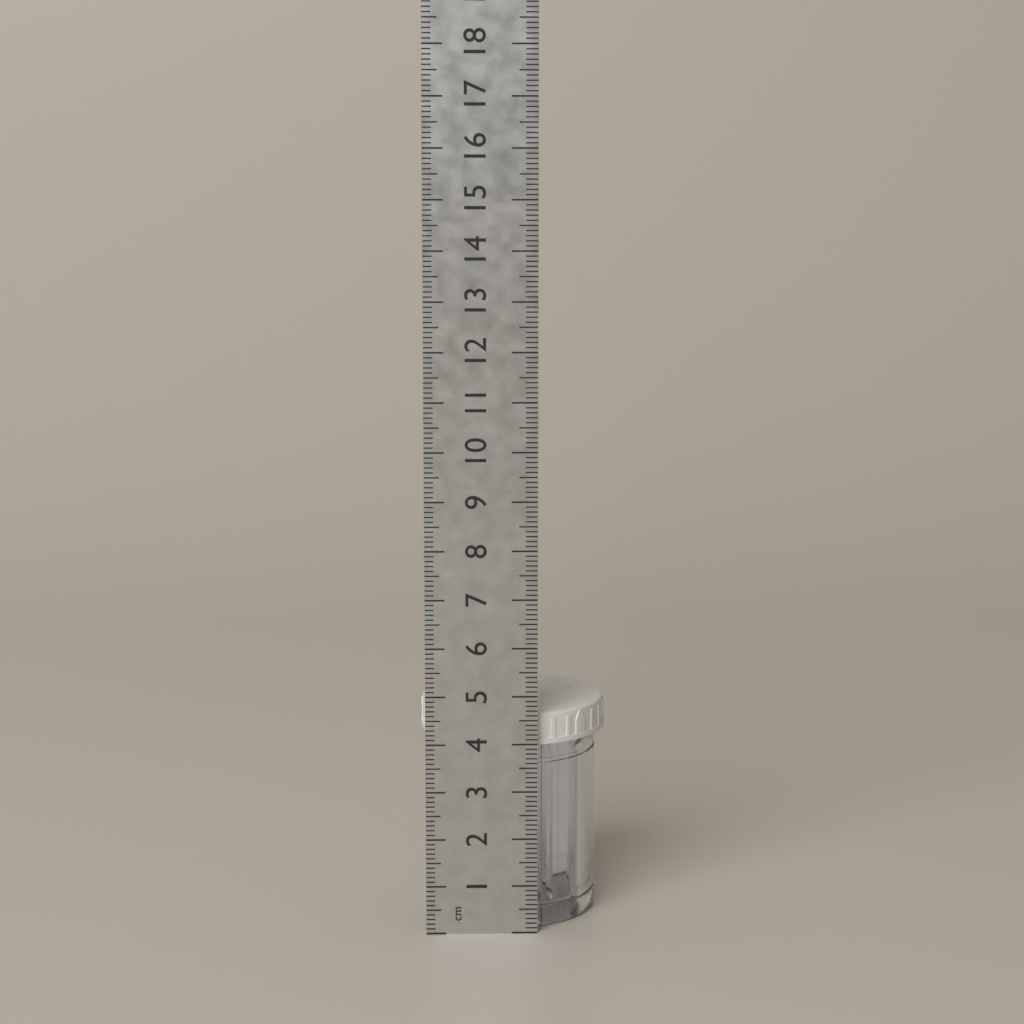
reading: 4.6 cm
